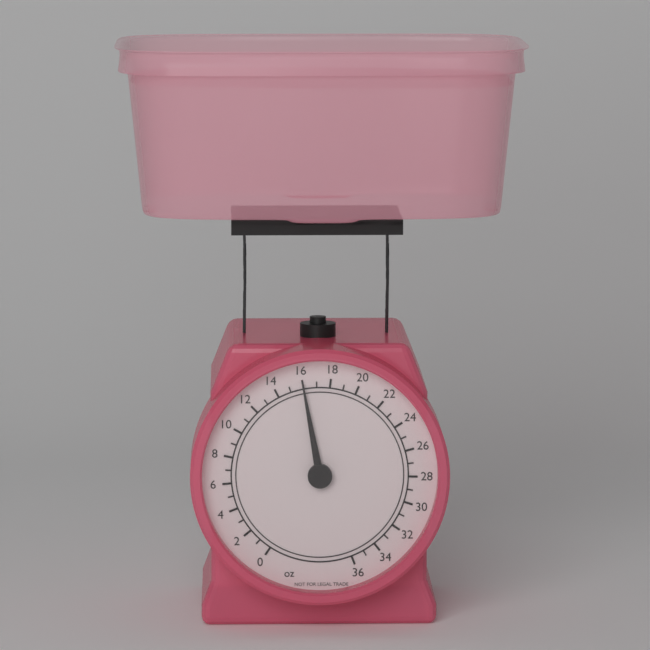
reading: 16 oz
